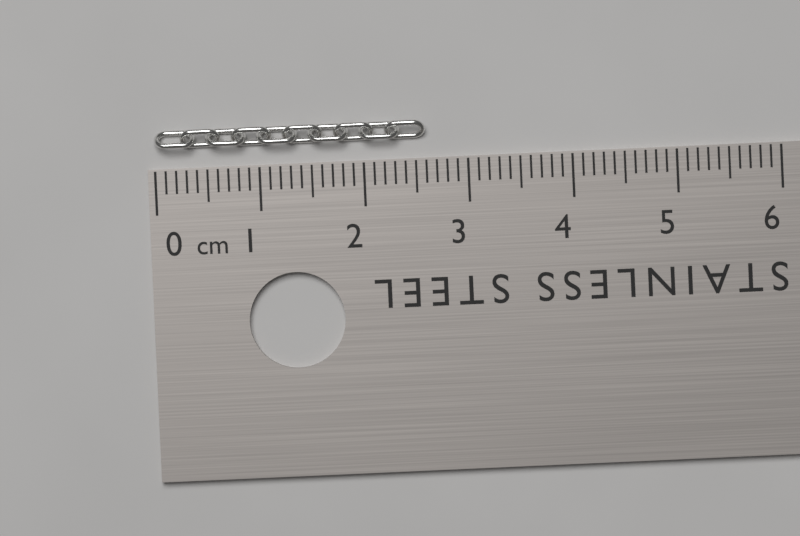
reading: 2.6 cm
